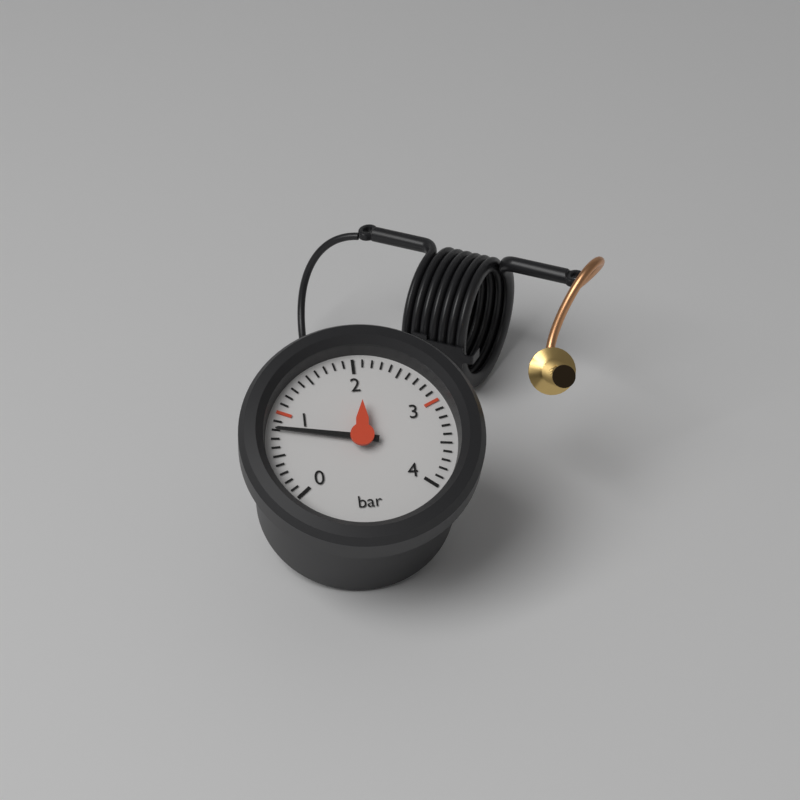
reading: 0.8 bar
